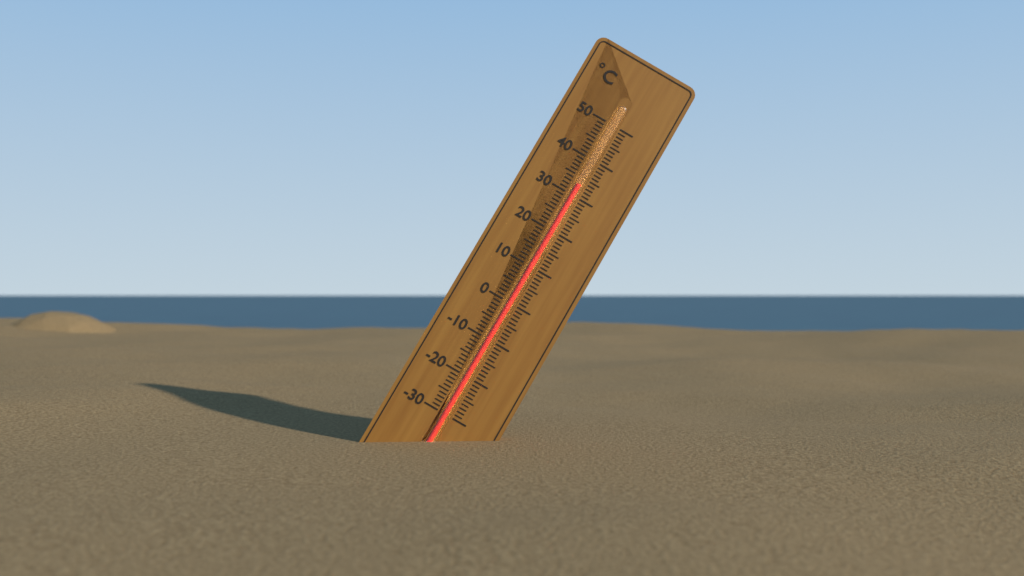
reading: 33 °C
